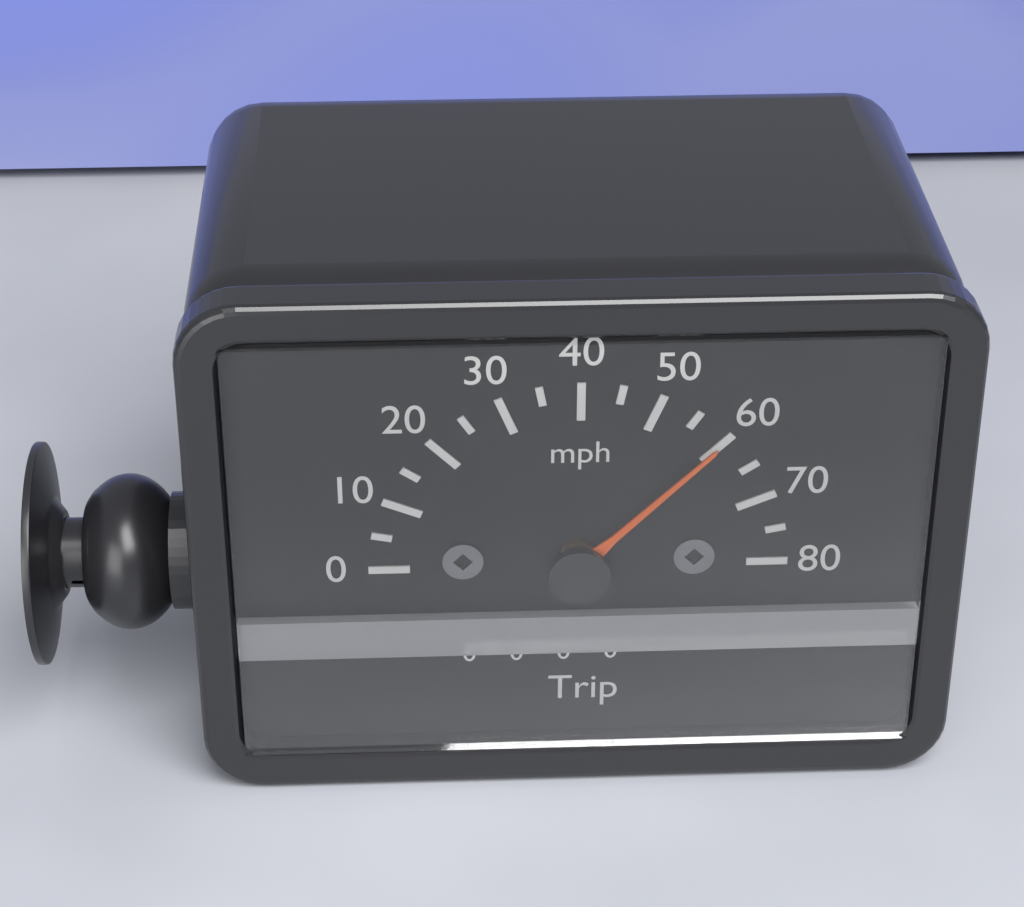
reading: 60 mph
